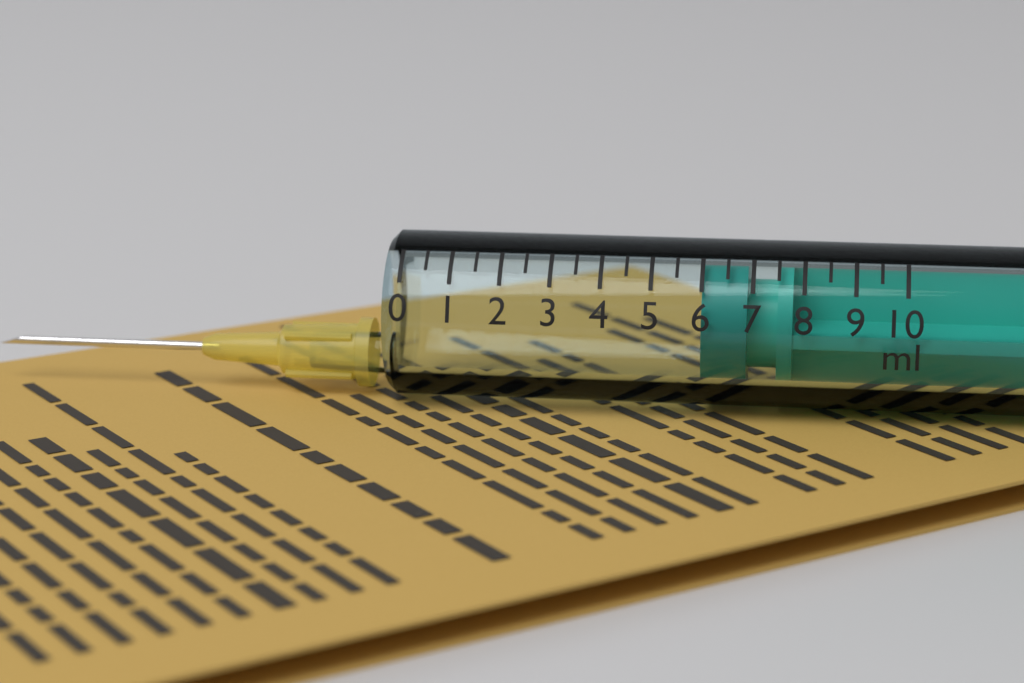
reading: 6.0 ml
